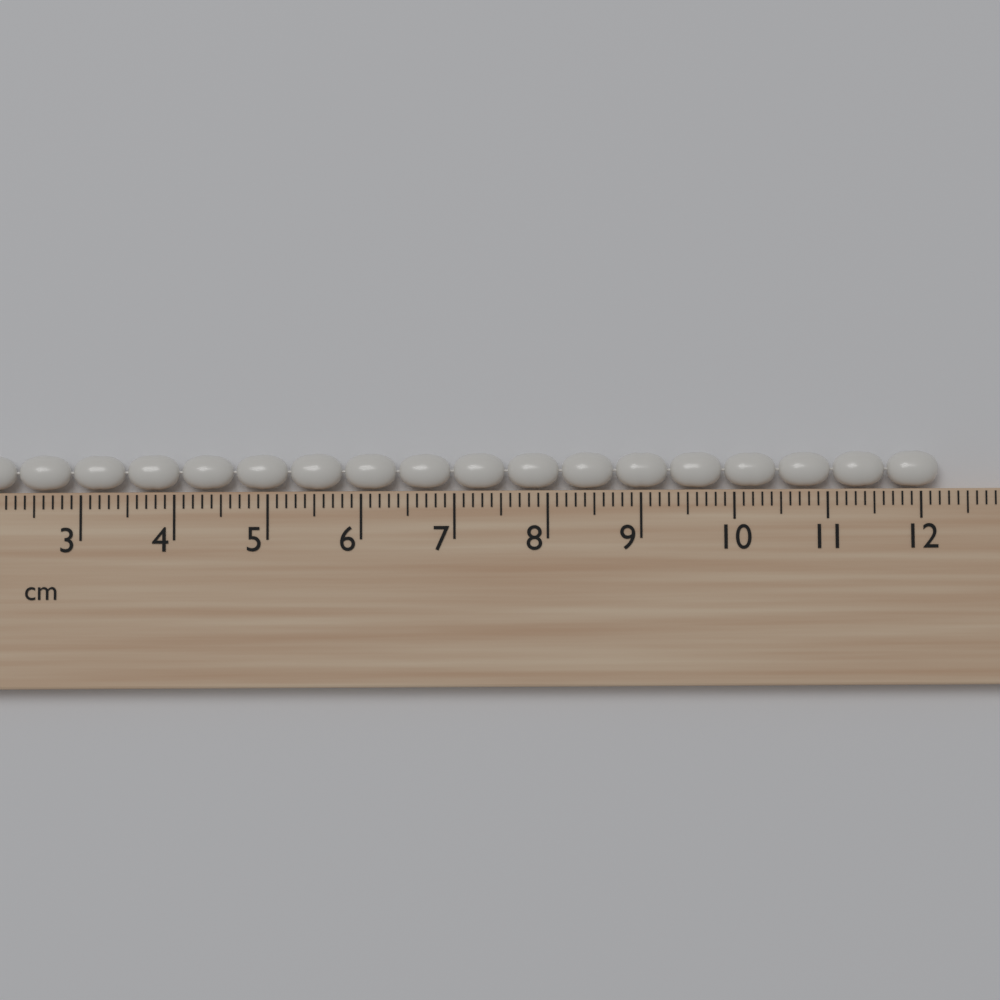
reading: 12.2 cm
